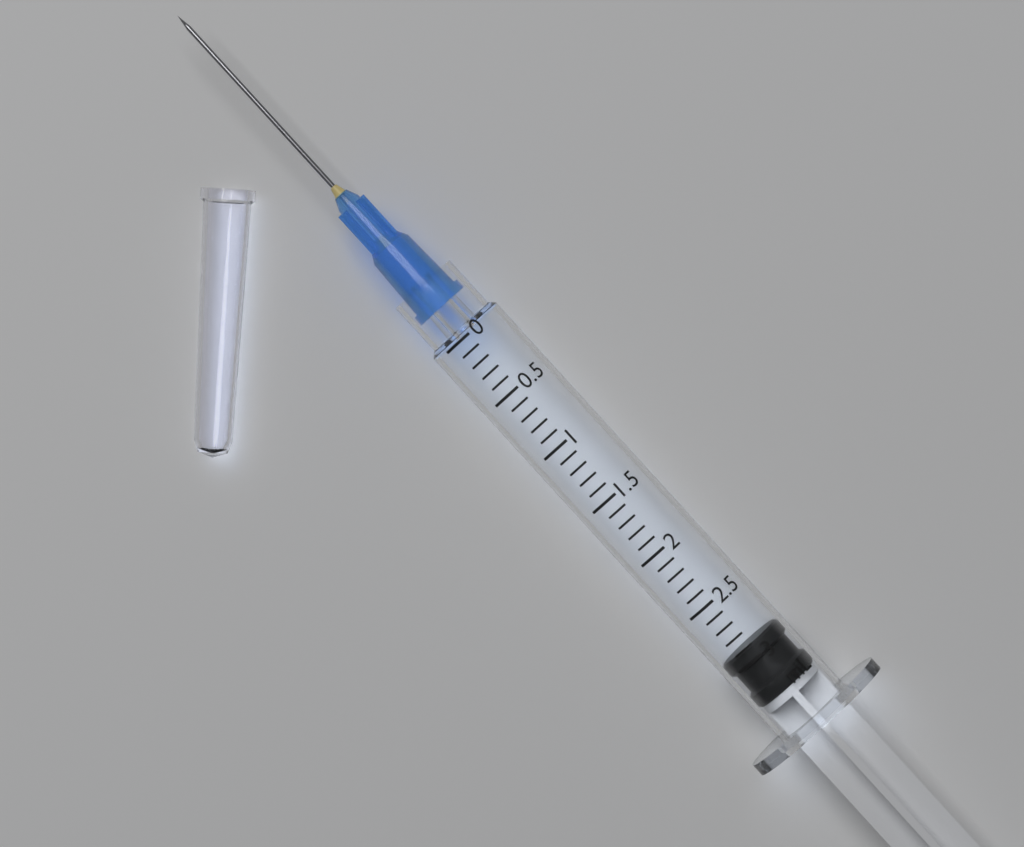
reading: 2.9 mL
